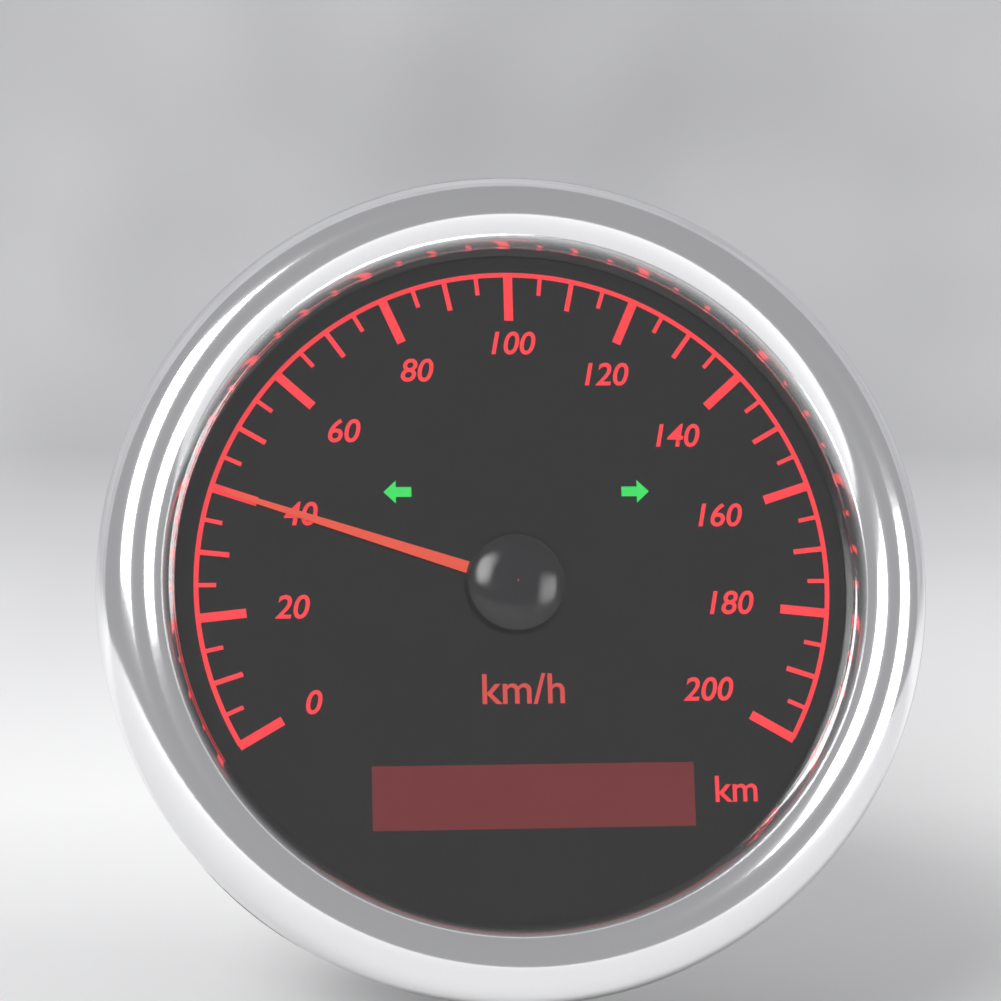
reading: 40 km/h
